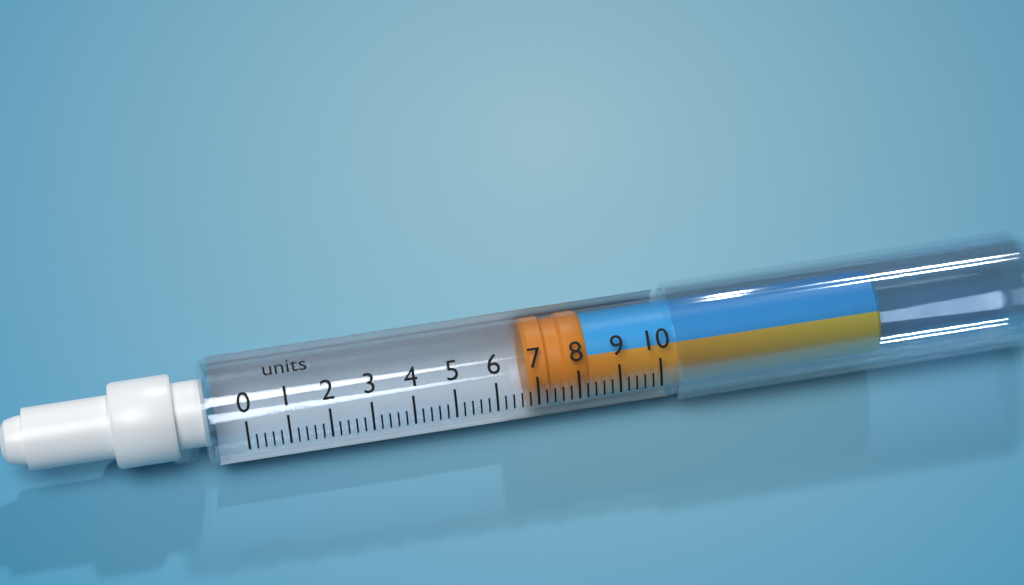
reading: 6.8 units
